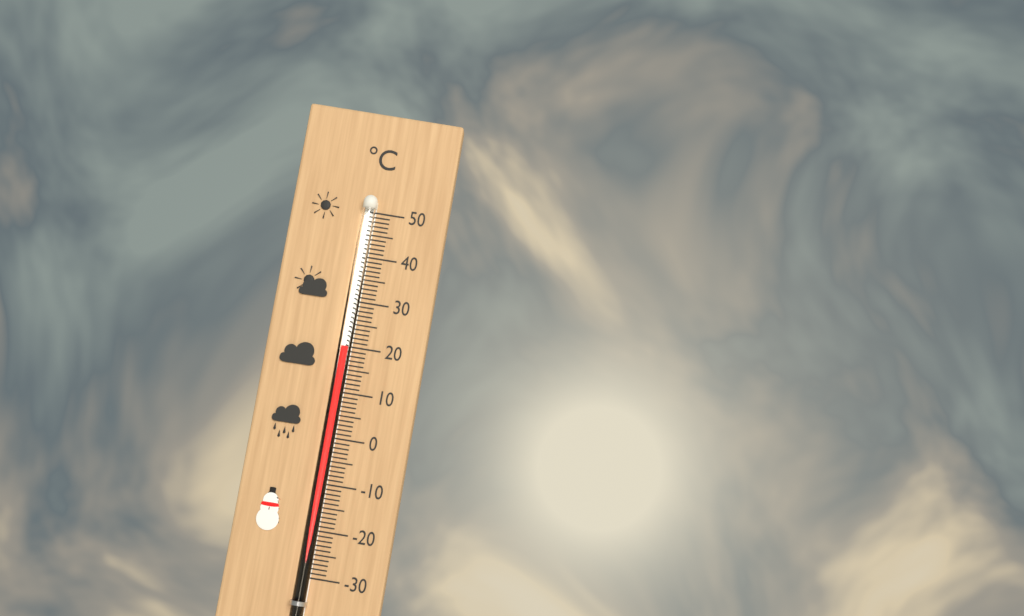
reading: 20 °C
